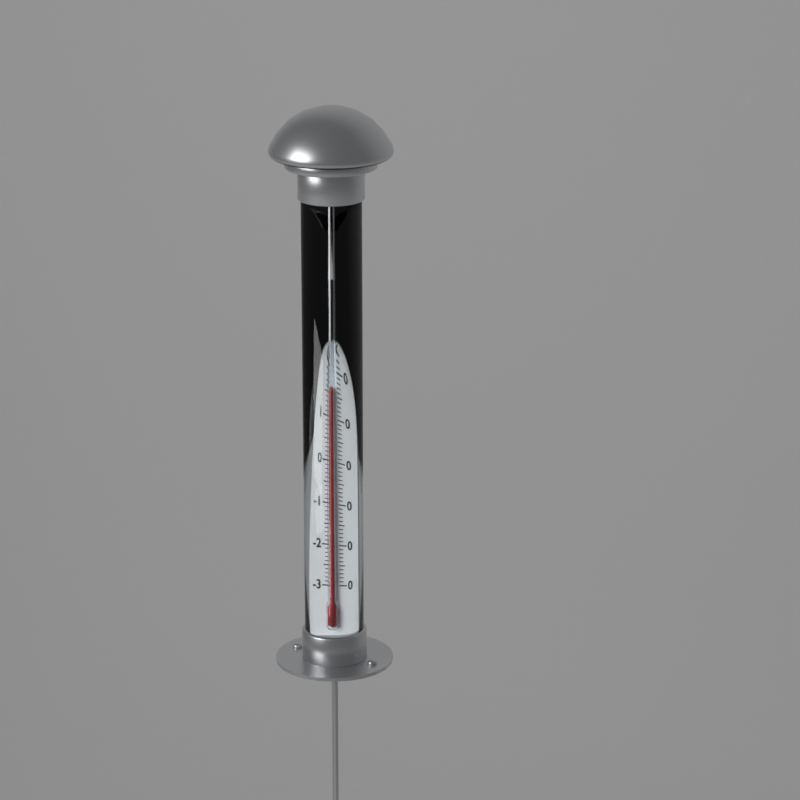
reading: 17 °C
